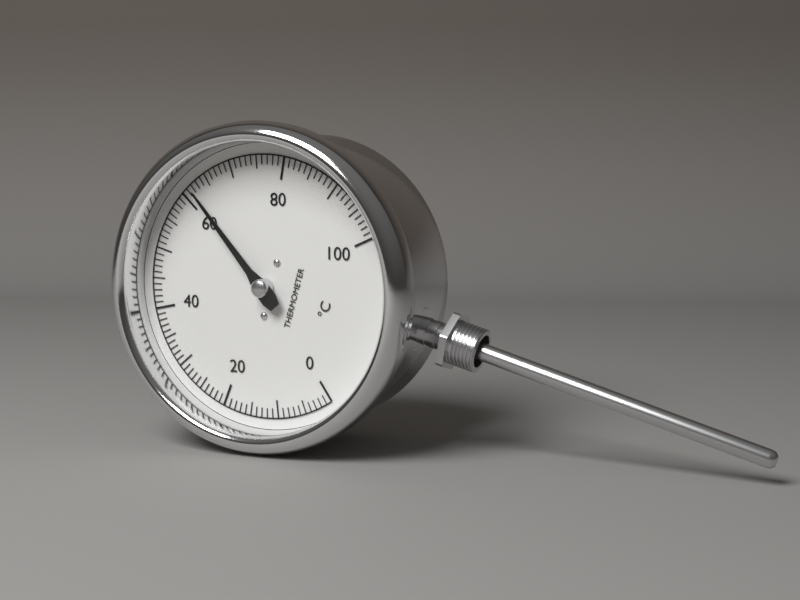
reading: 62 °C
